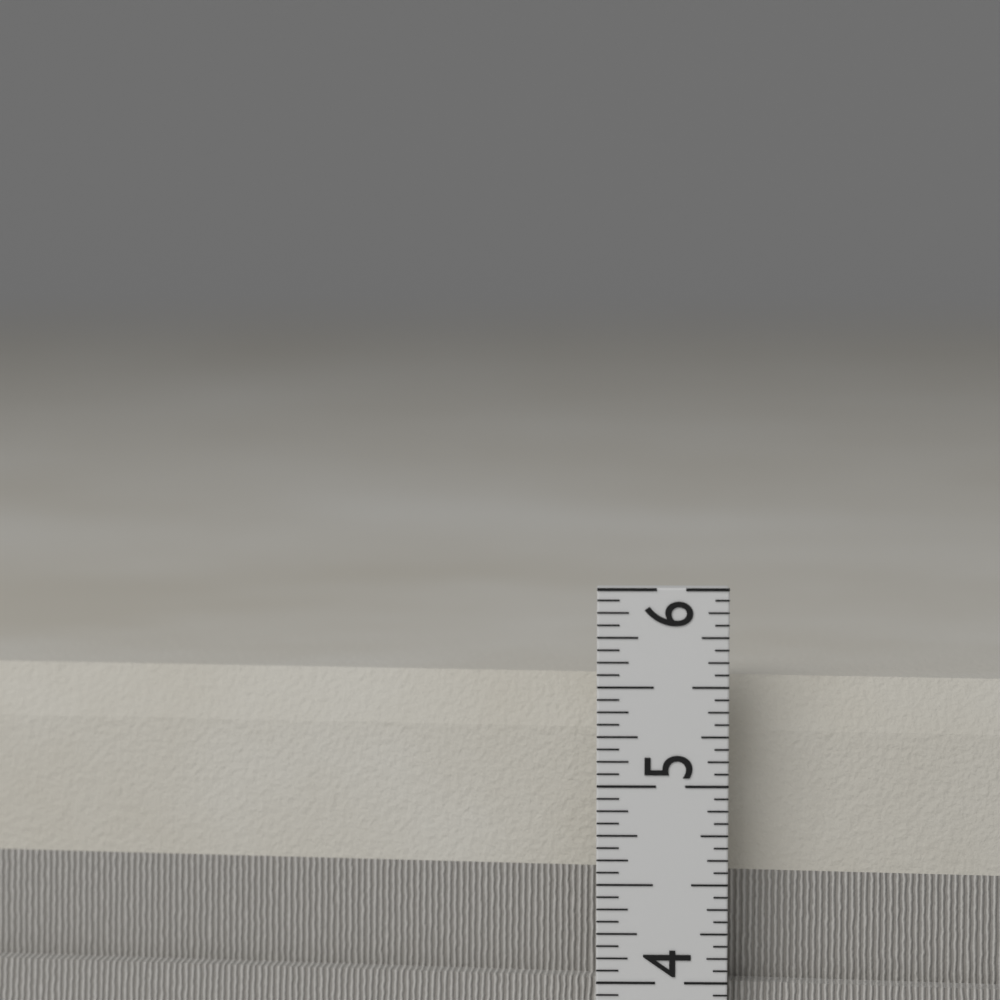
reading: 5.5000 in
